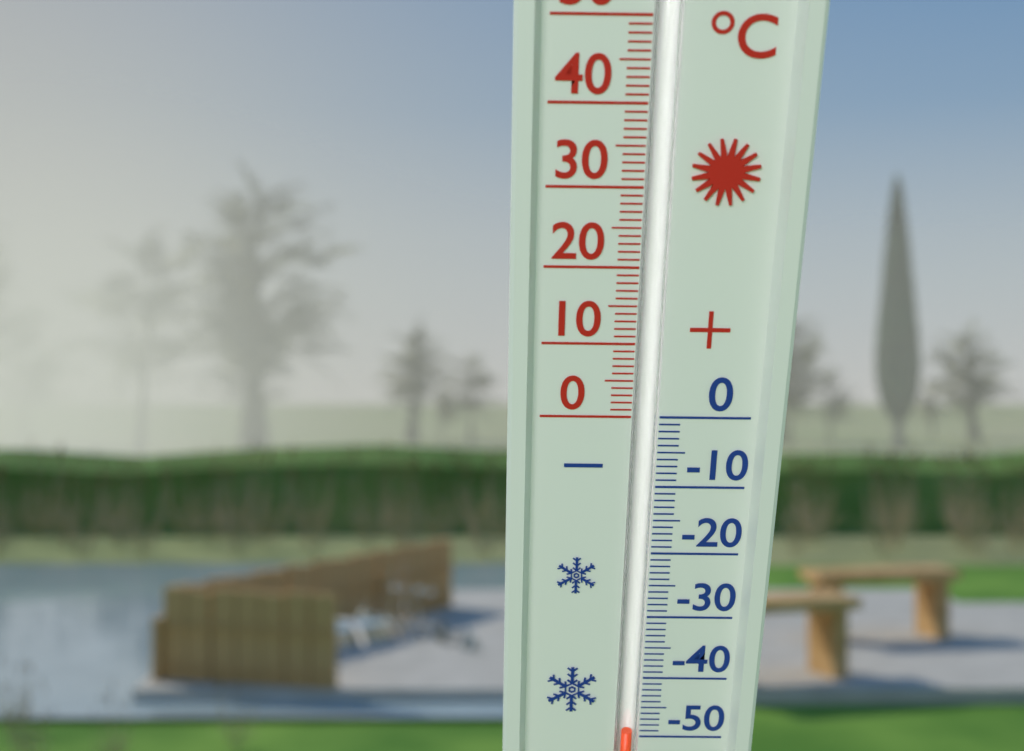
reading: -49 °C
